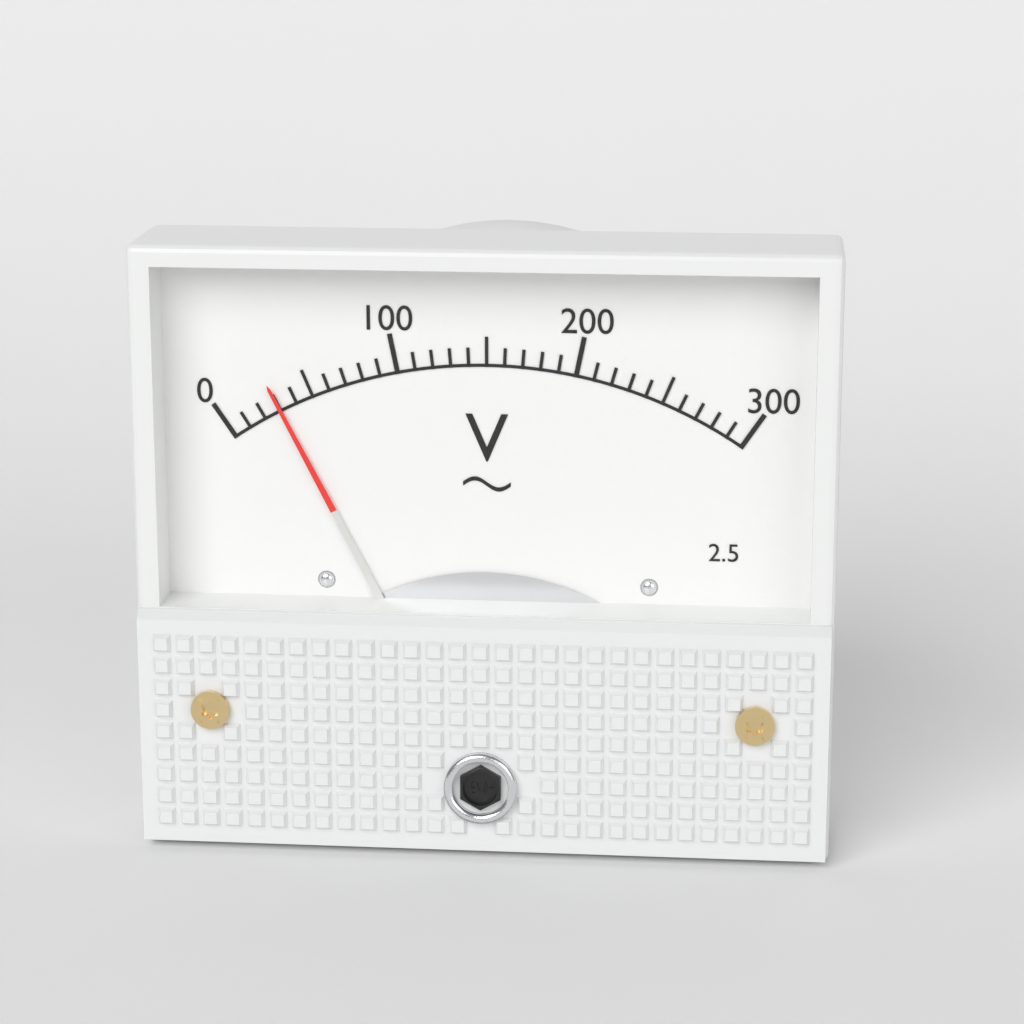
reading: 30 V
